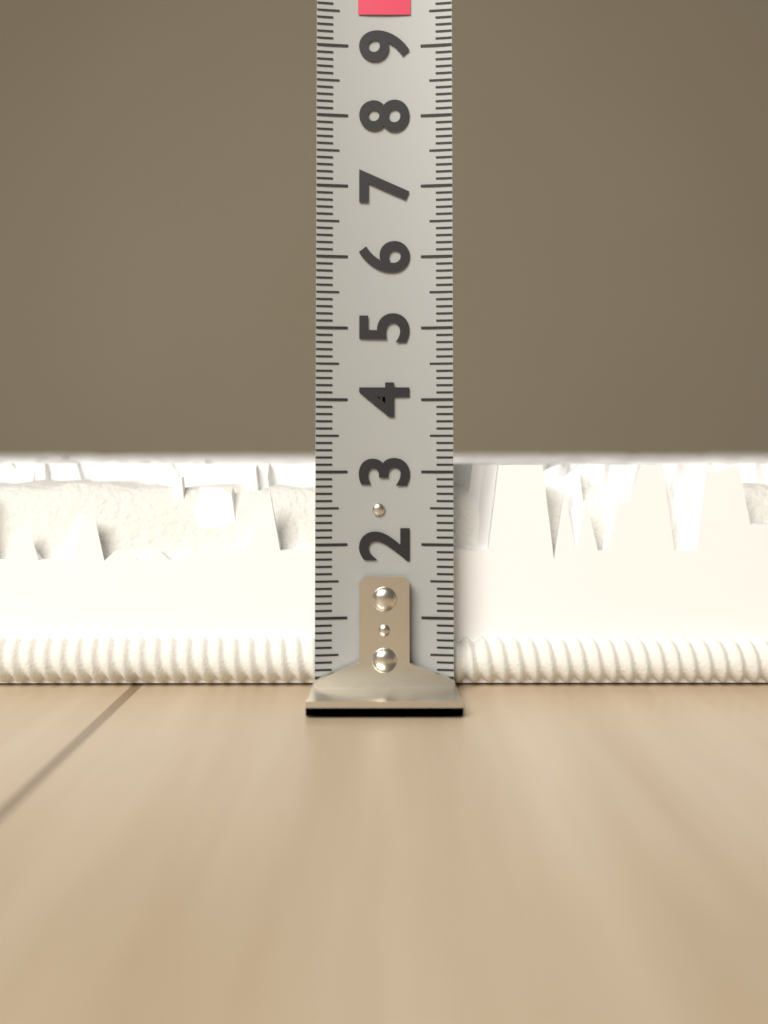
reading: 3.1 (no unit)
